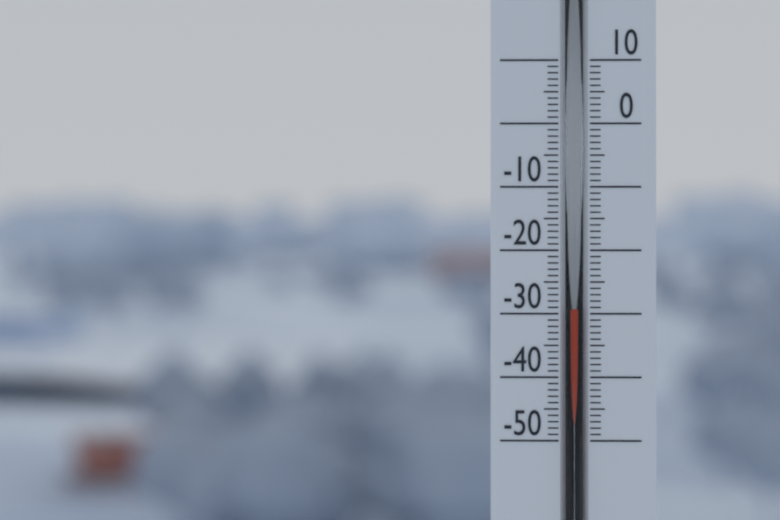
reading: -29 (no unit)
